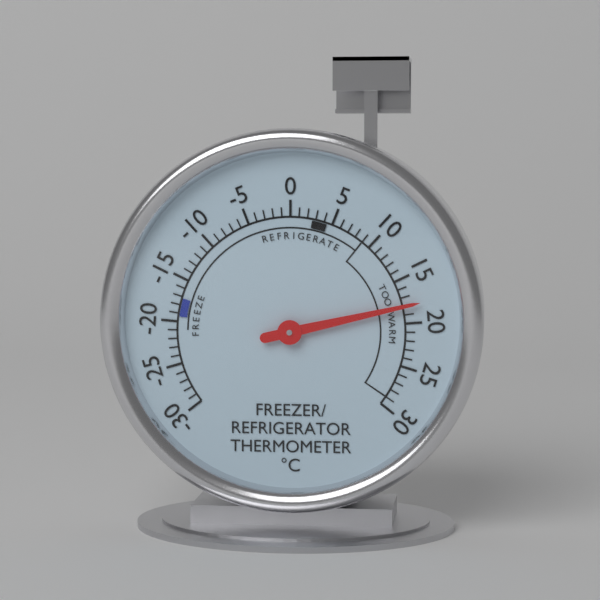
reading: 18 °C
